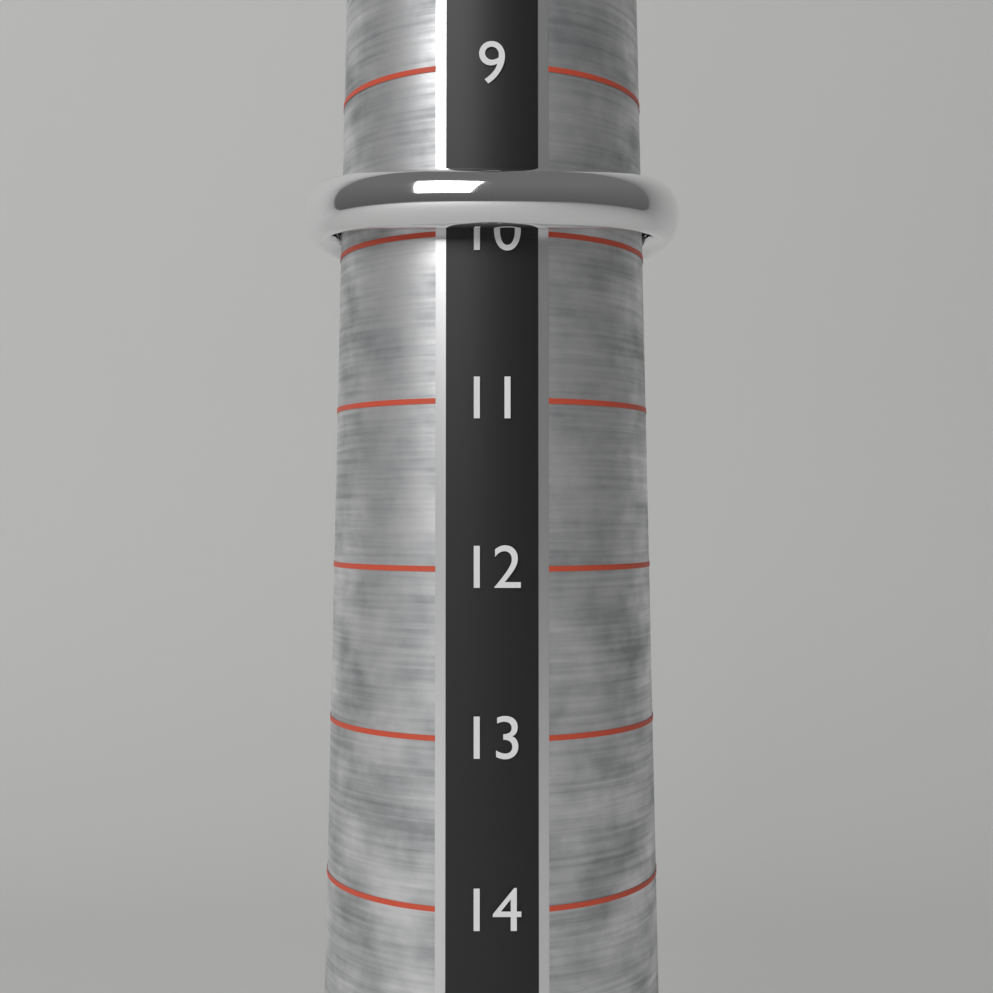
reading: 10 (no unit)
